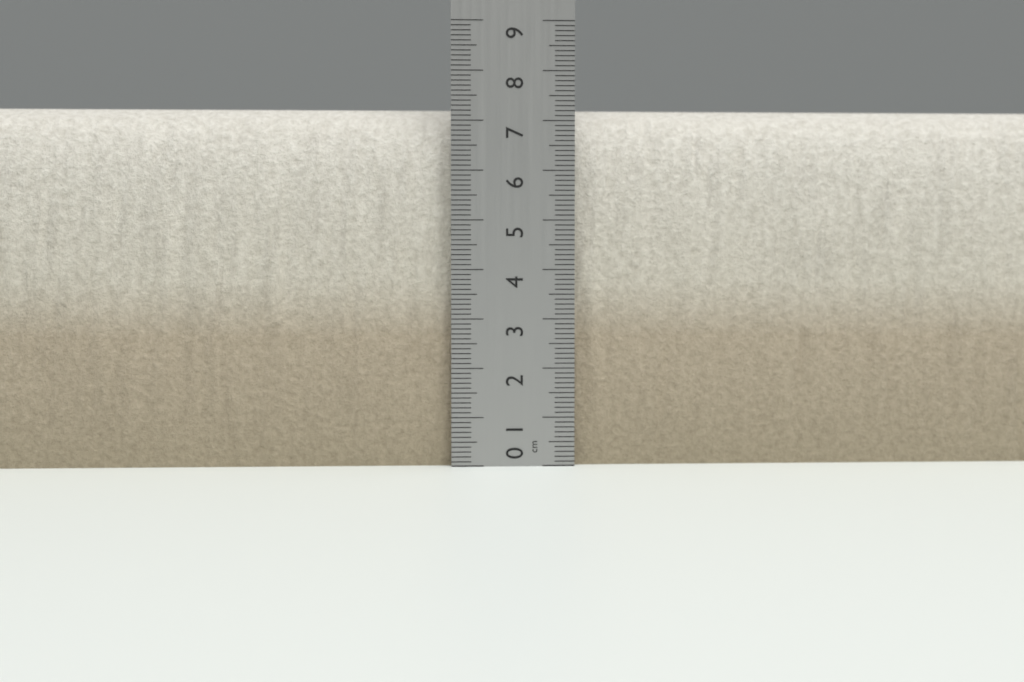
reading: 7.3 cm
